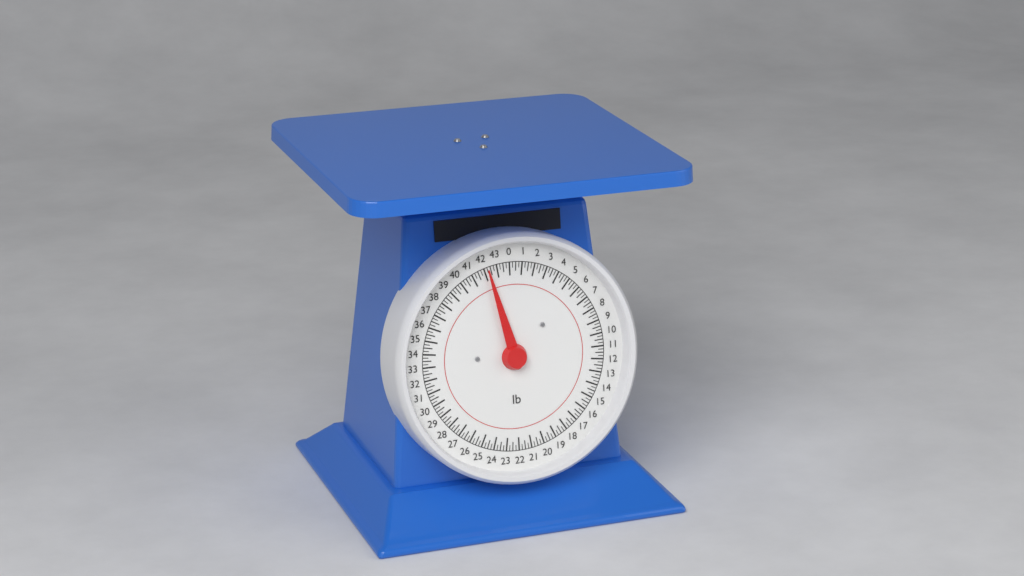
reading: 42.25 lb
